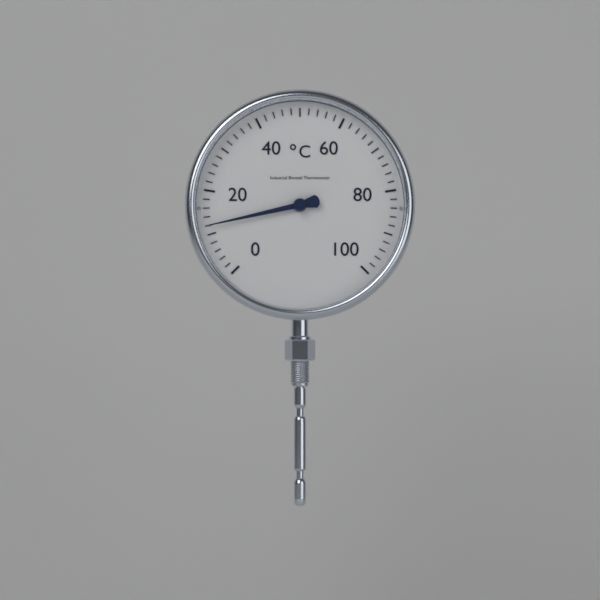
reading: 12 °C
